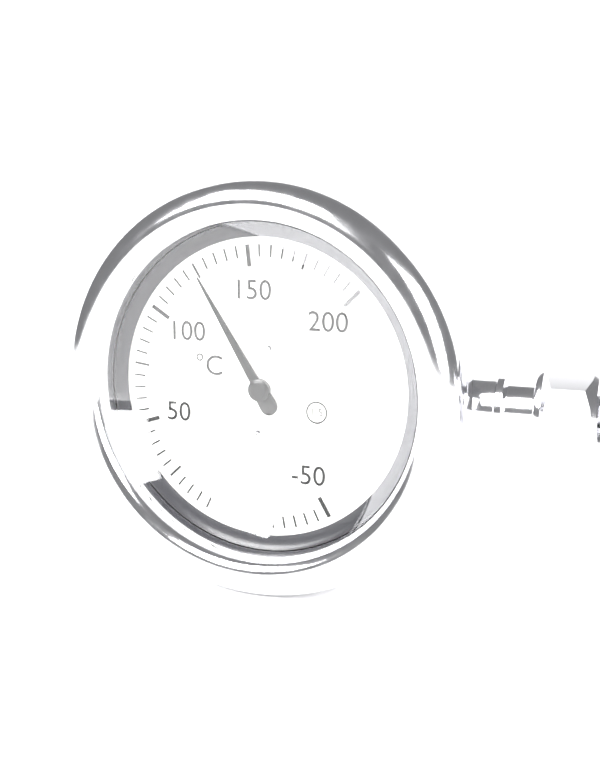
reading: 125 °C
